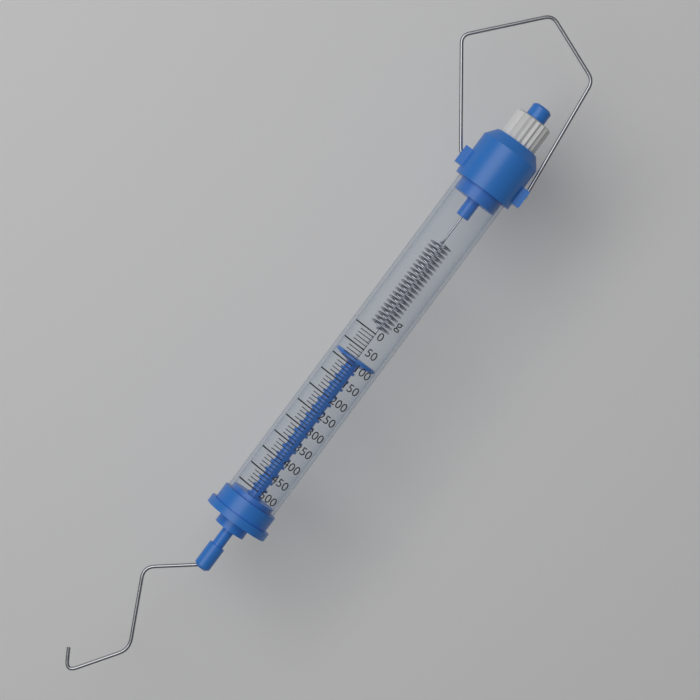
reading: 80 g
